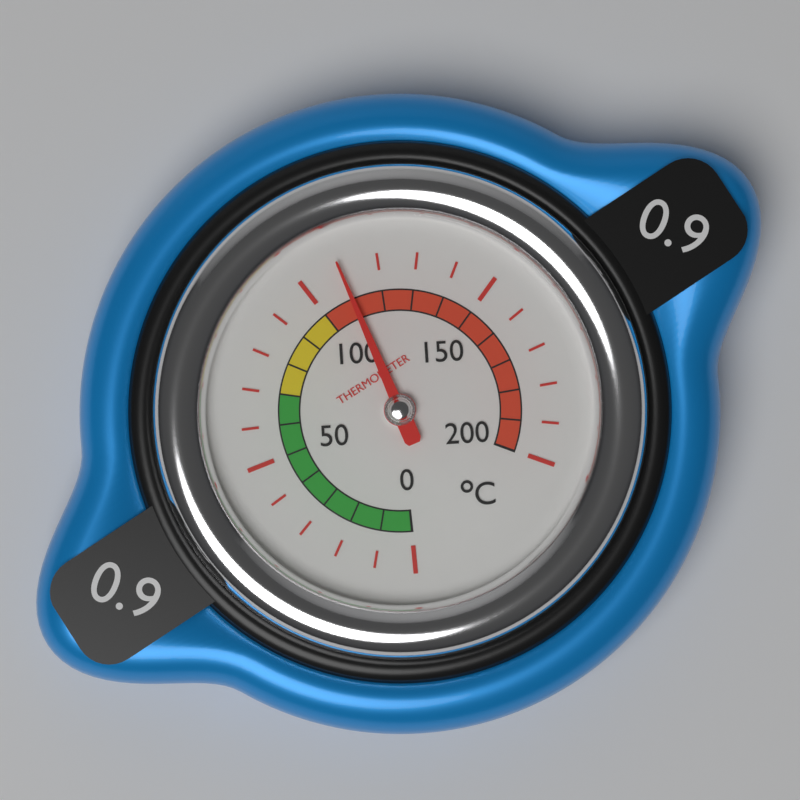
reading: 110 °C
